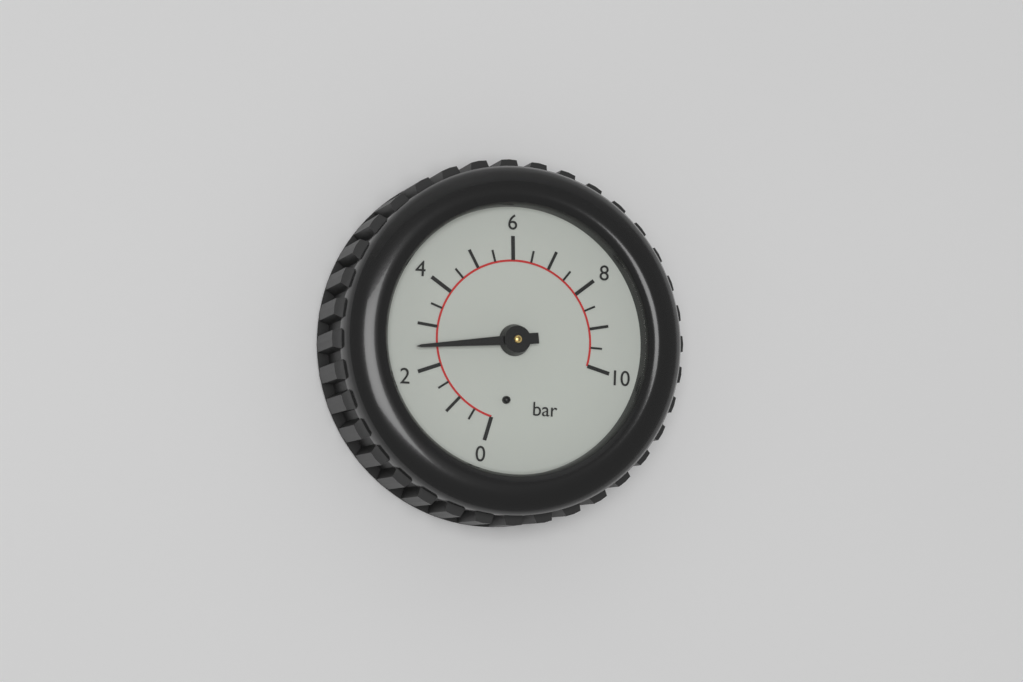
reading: 2.5 bar
